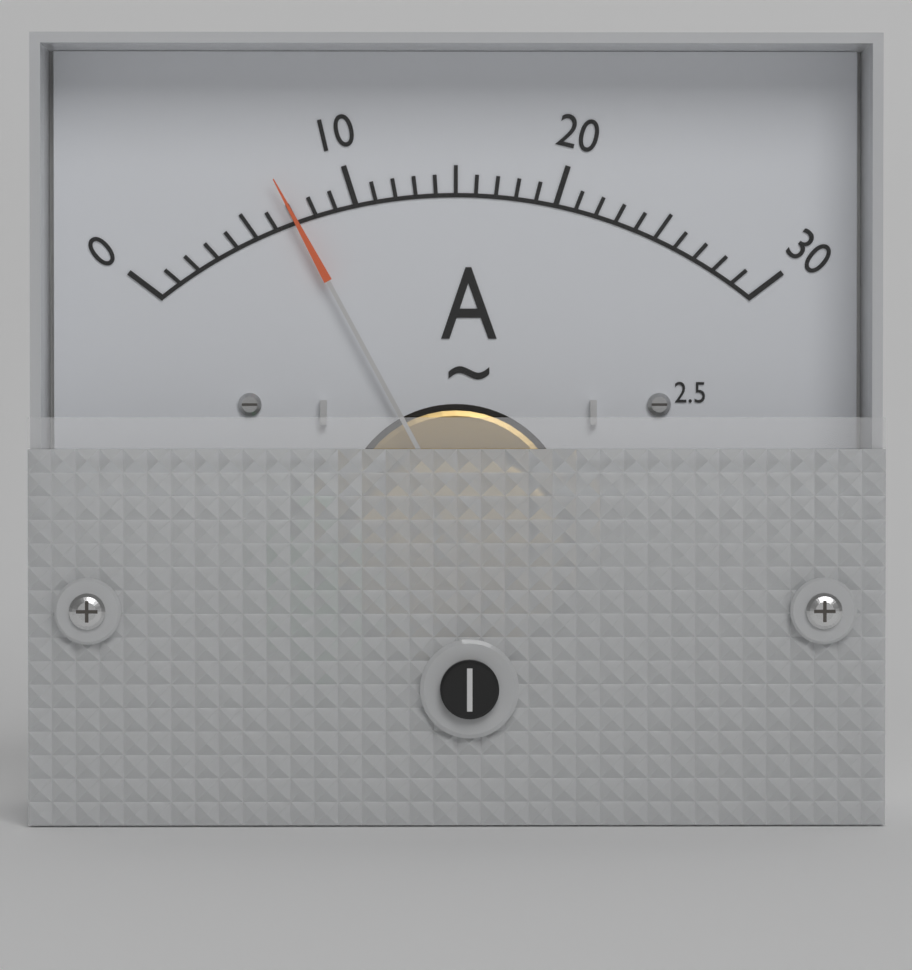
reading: 7 A
